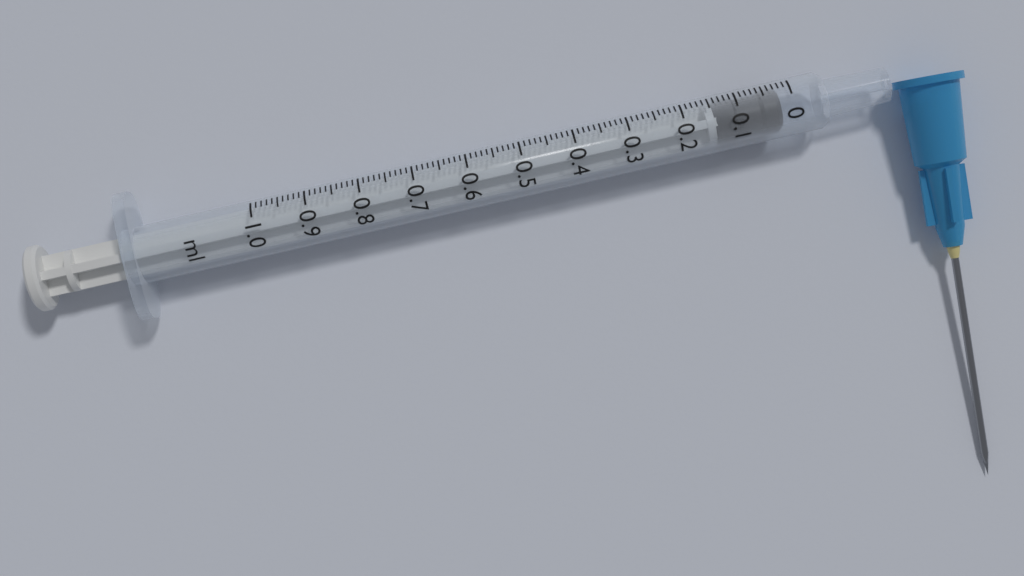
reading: 0.02 ml
